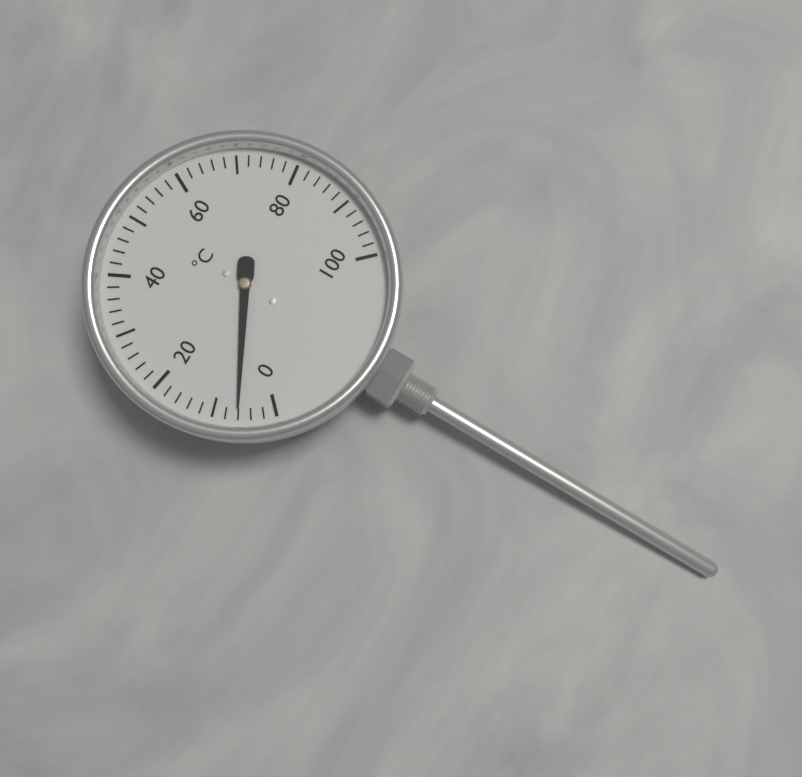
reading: 6 °C
